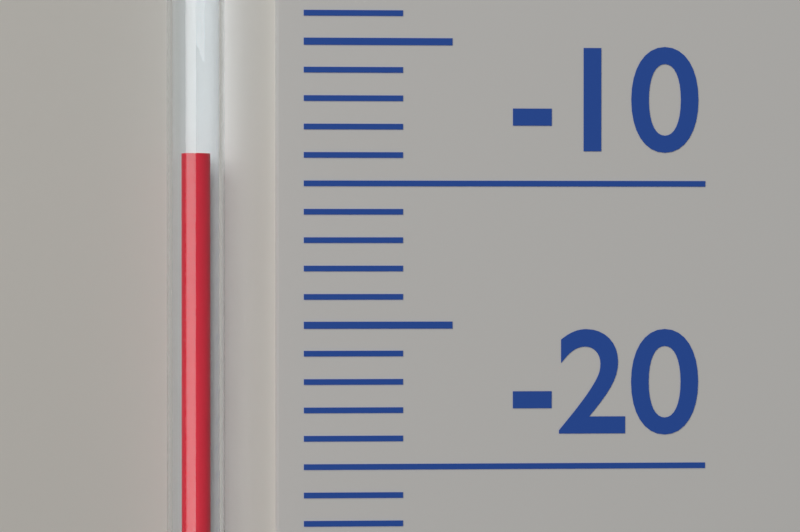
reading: -9 (no unit)
